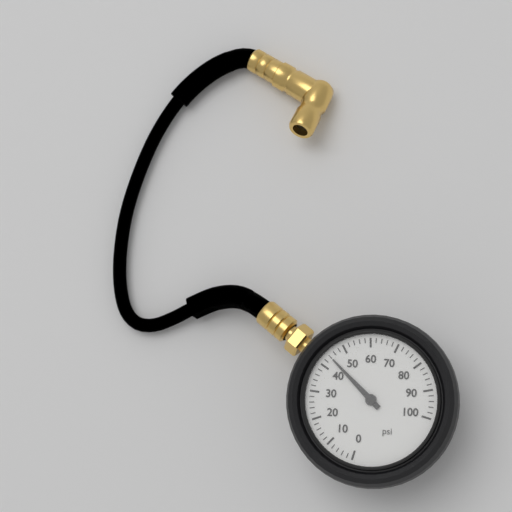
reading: 44 psi
